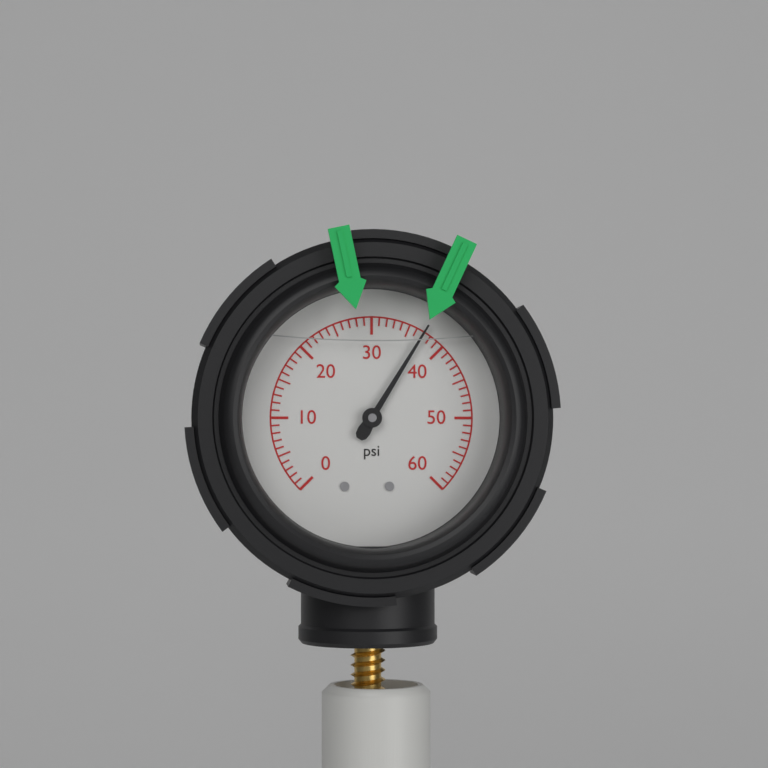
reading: 37 psi
